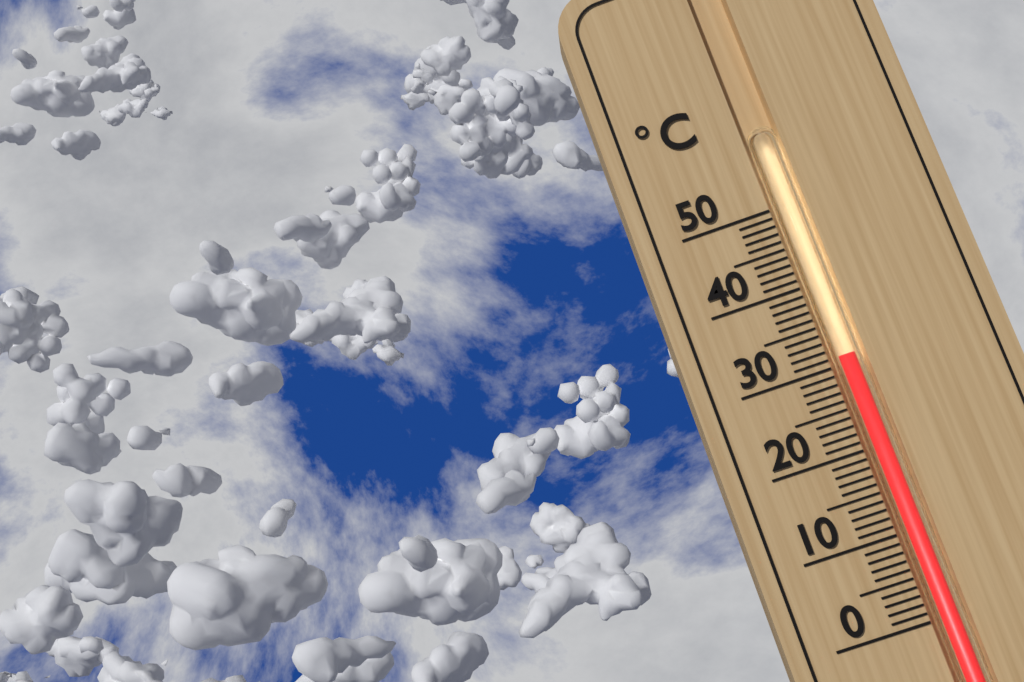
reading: 31 °C
